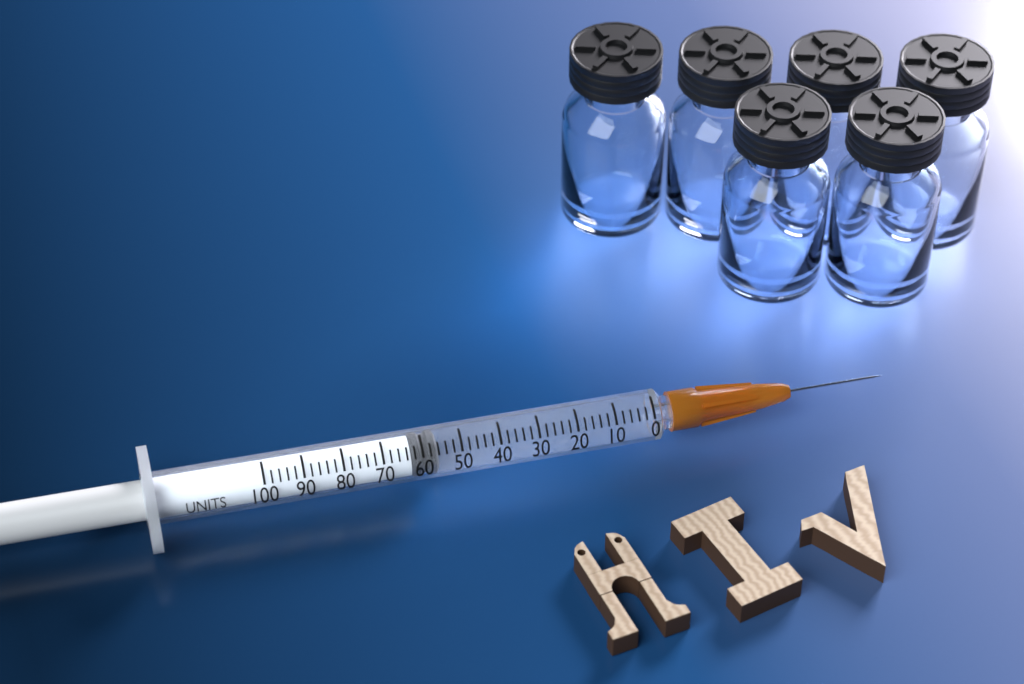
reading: 56 units
